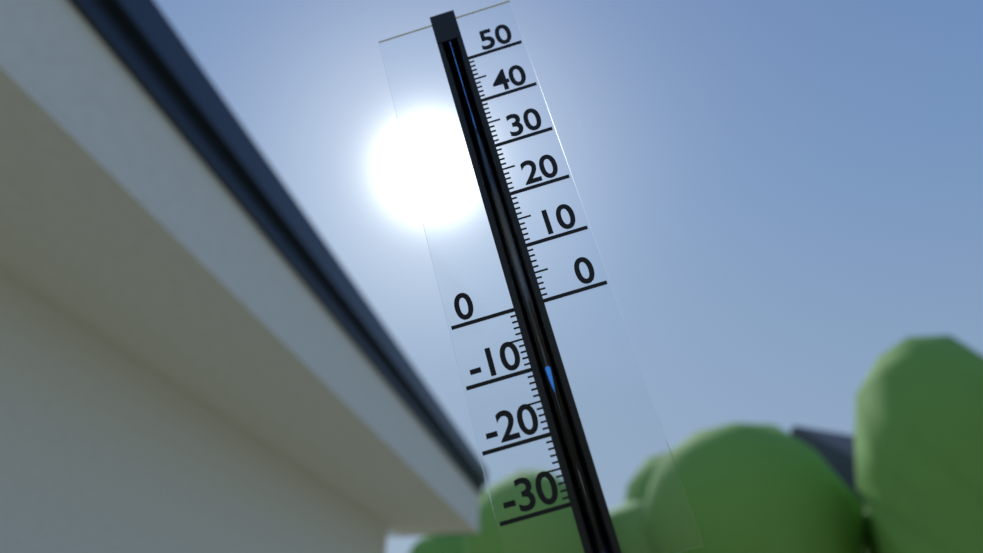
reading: -10 (no unit)
